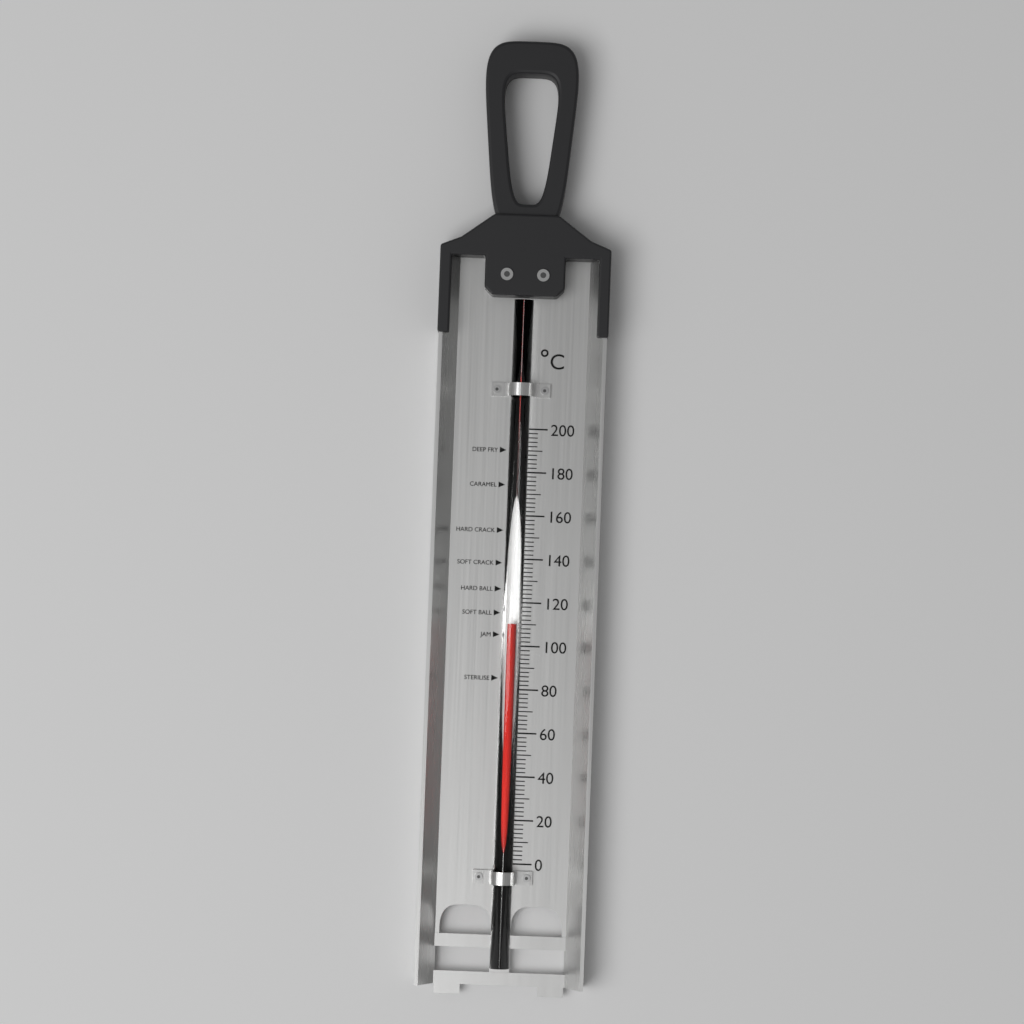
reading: 110 °C
